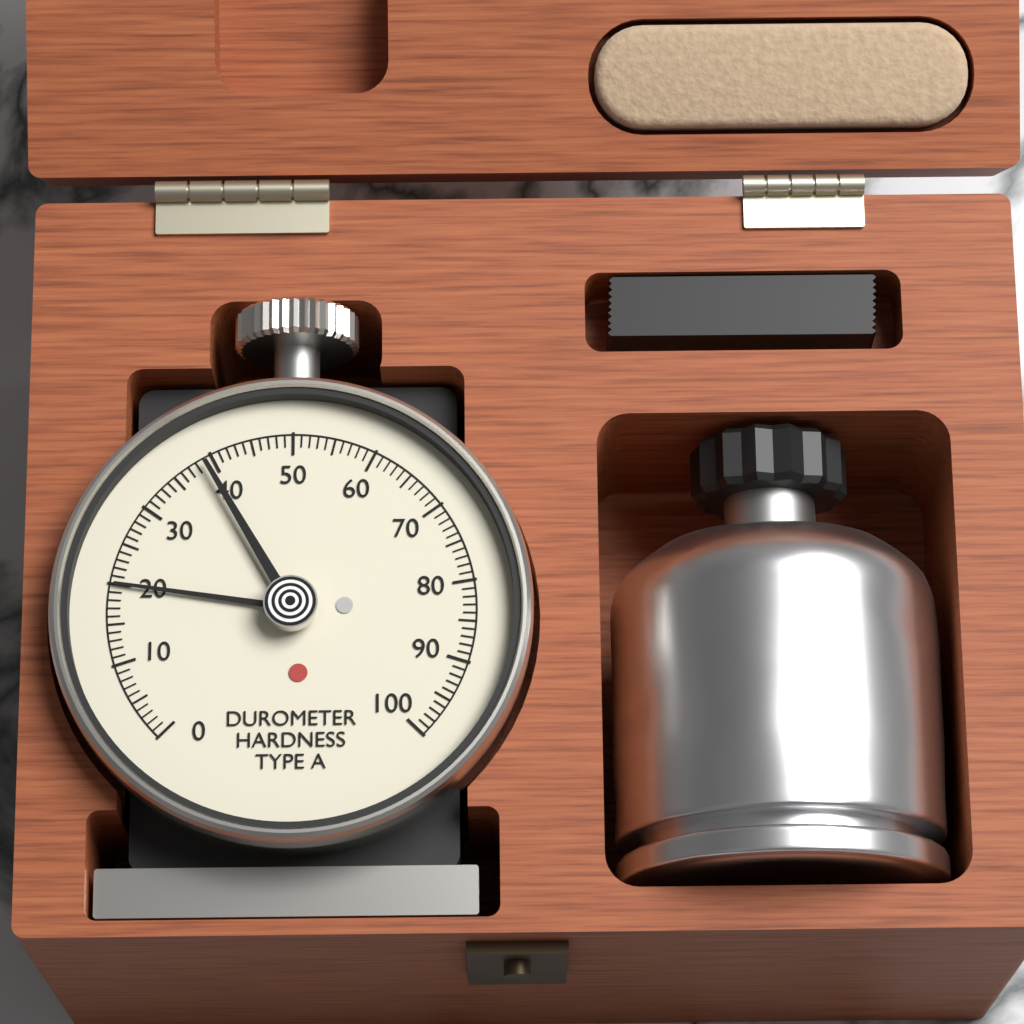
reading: 20 Shore A
